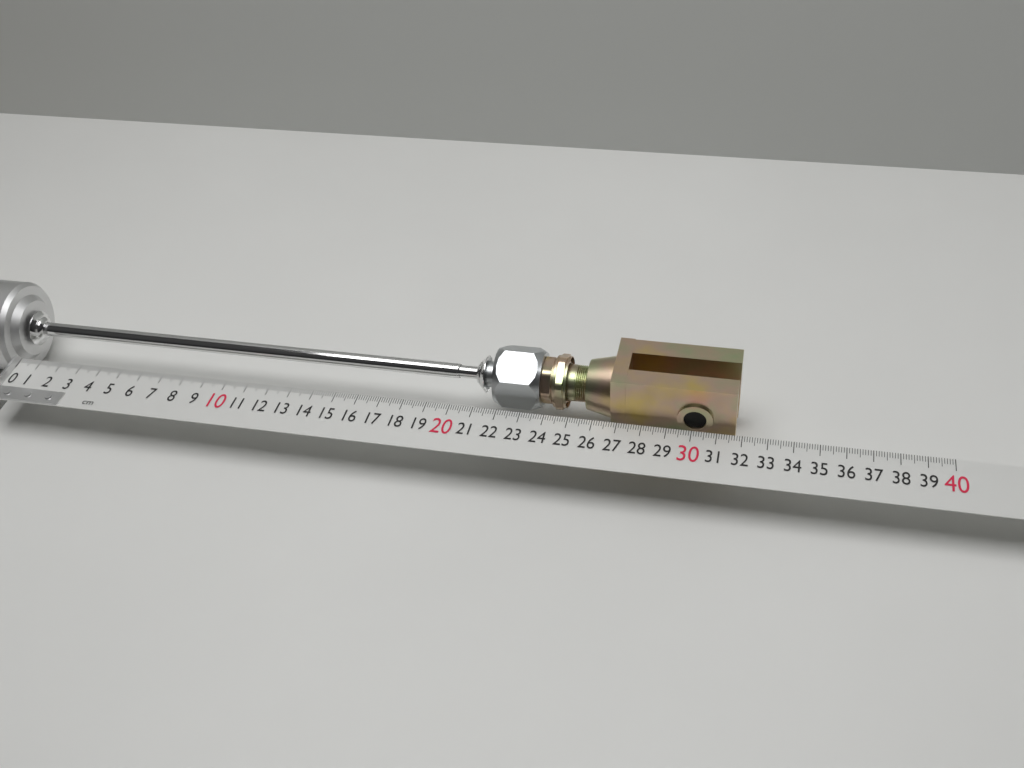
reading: 31.7 cm
